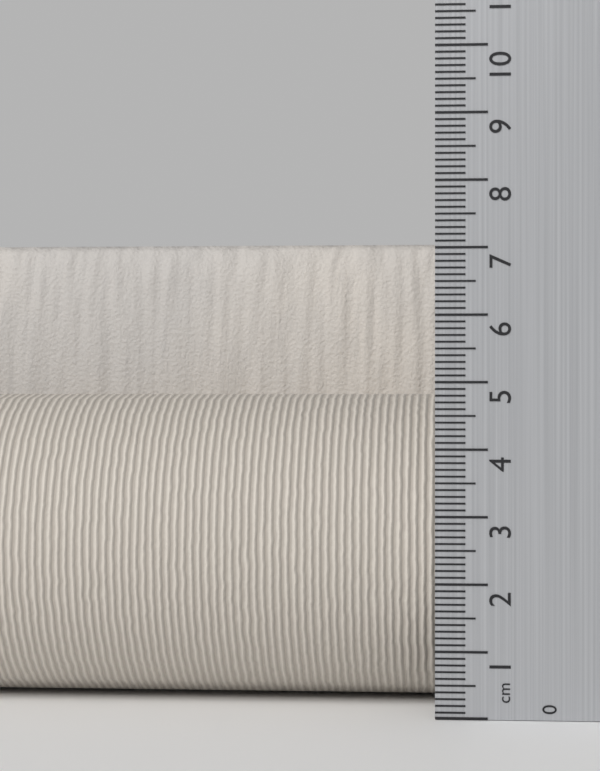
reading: 7.4 cm
